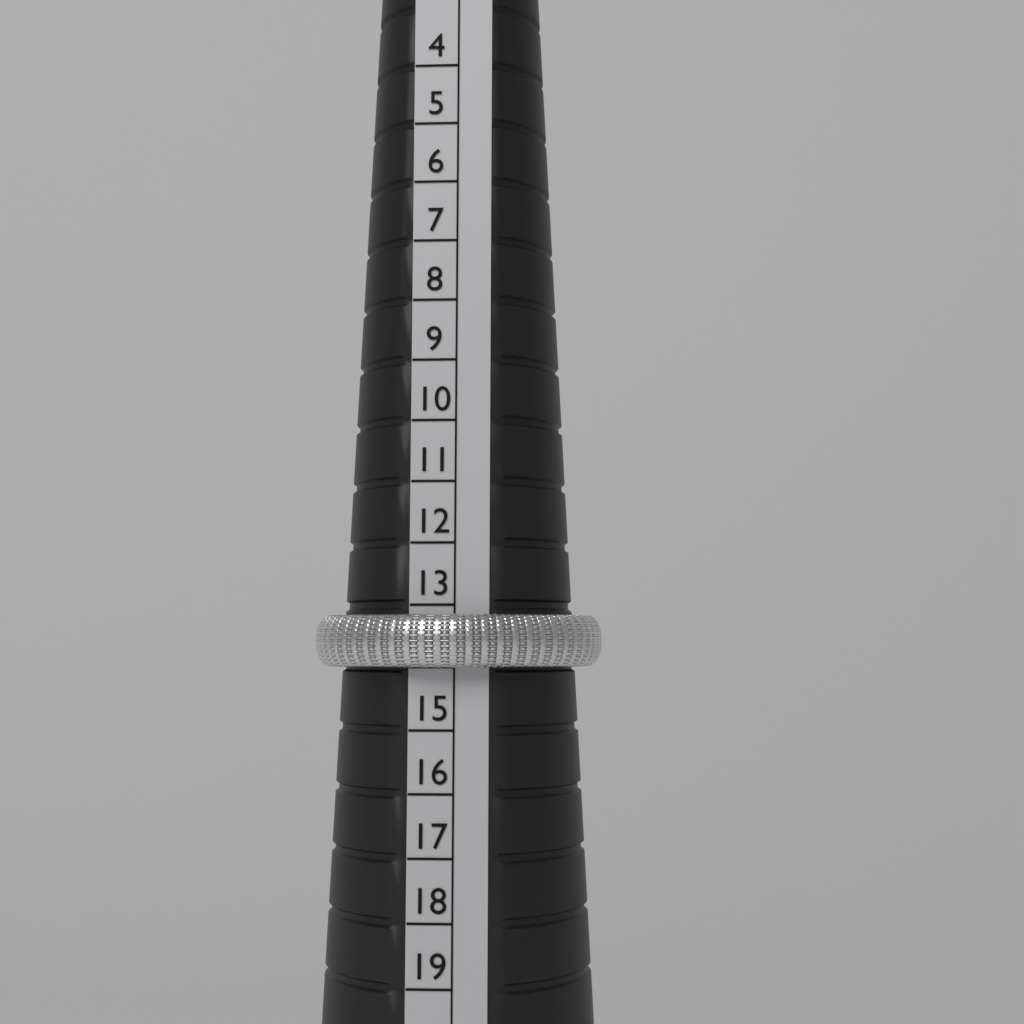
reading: 14 (no unit)
